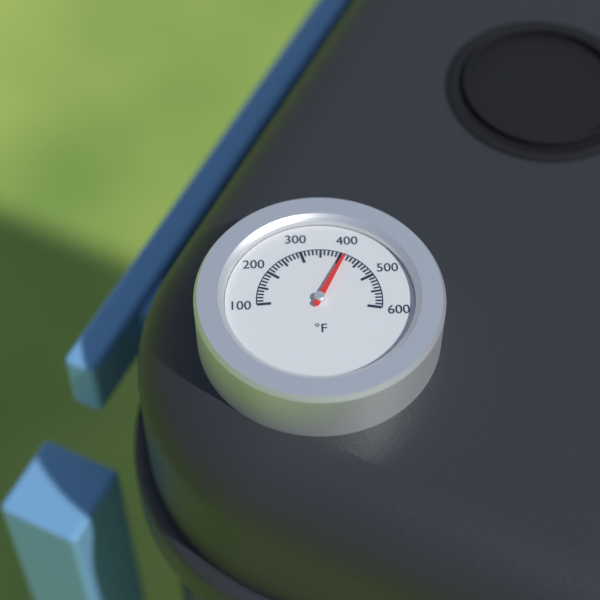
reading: 410 °F
